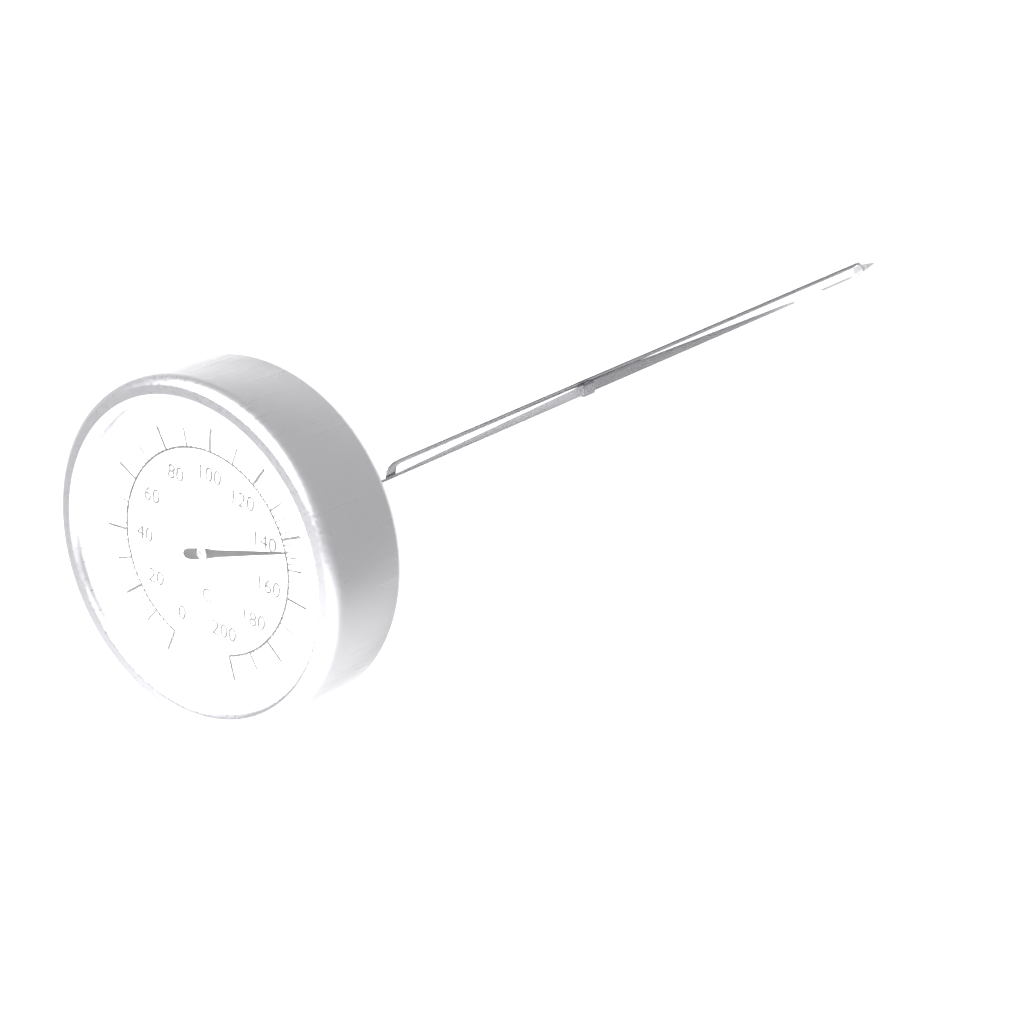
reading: 144 °C
